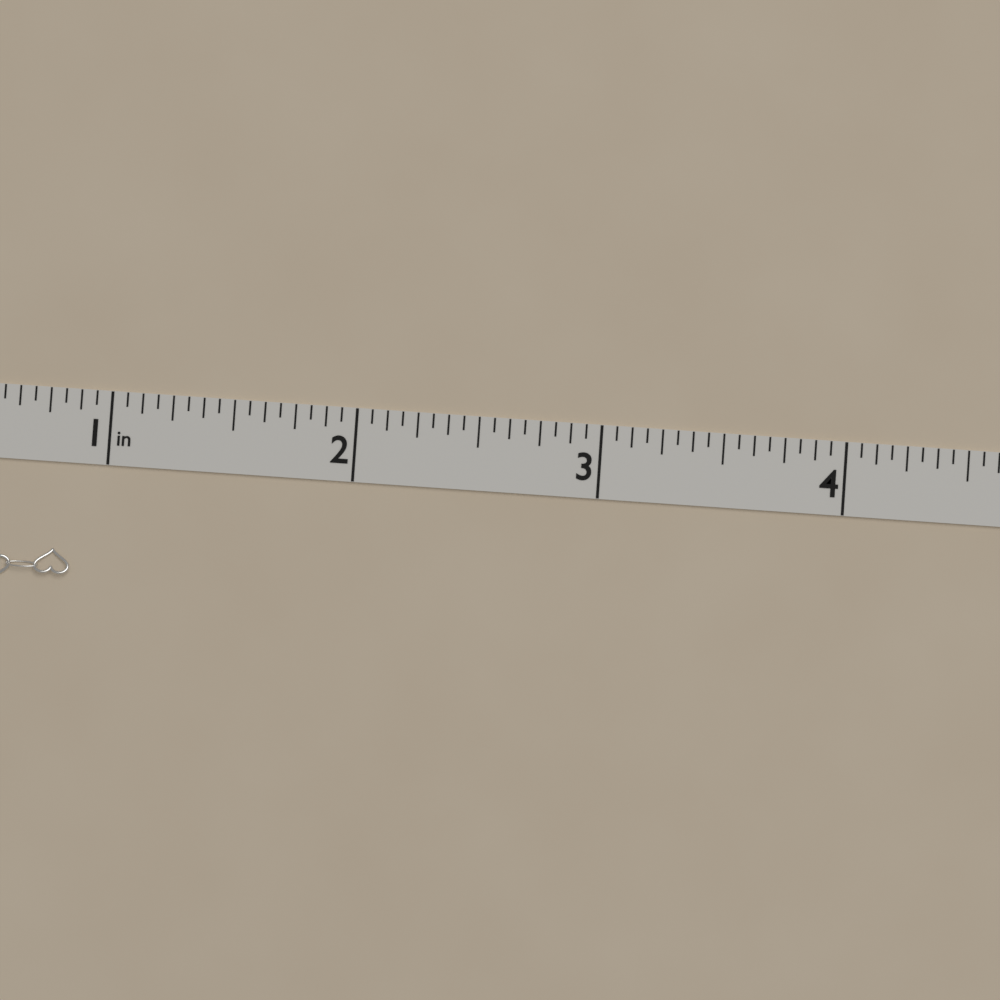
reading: 0.8750 in
